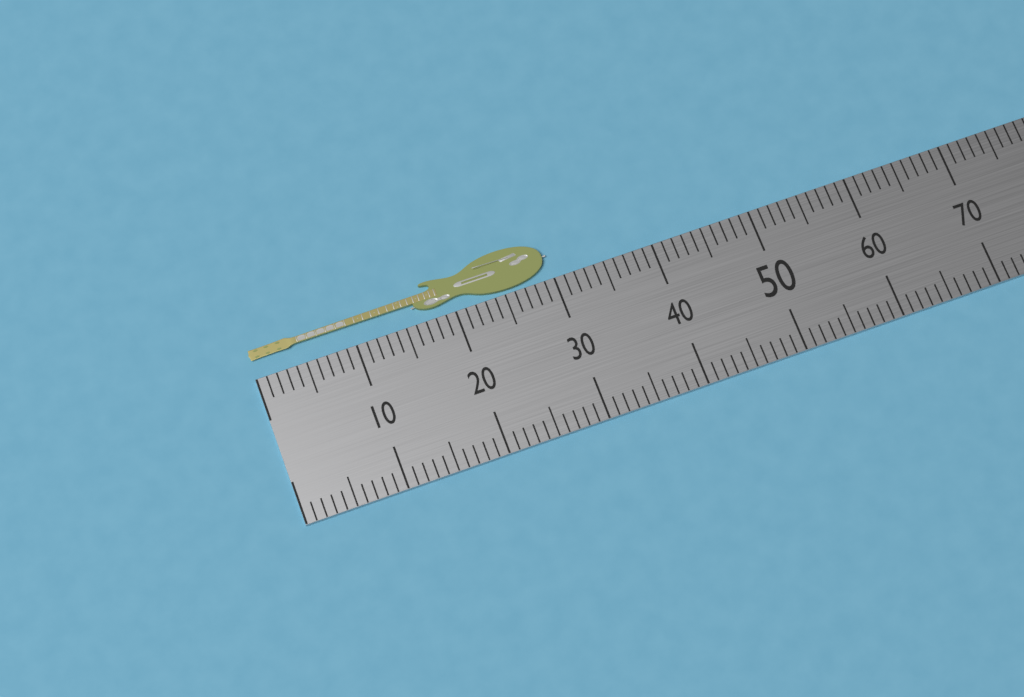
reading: 30 (no unit)
